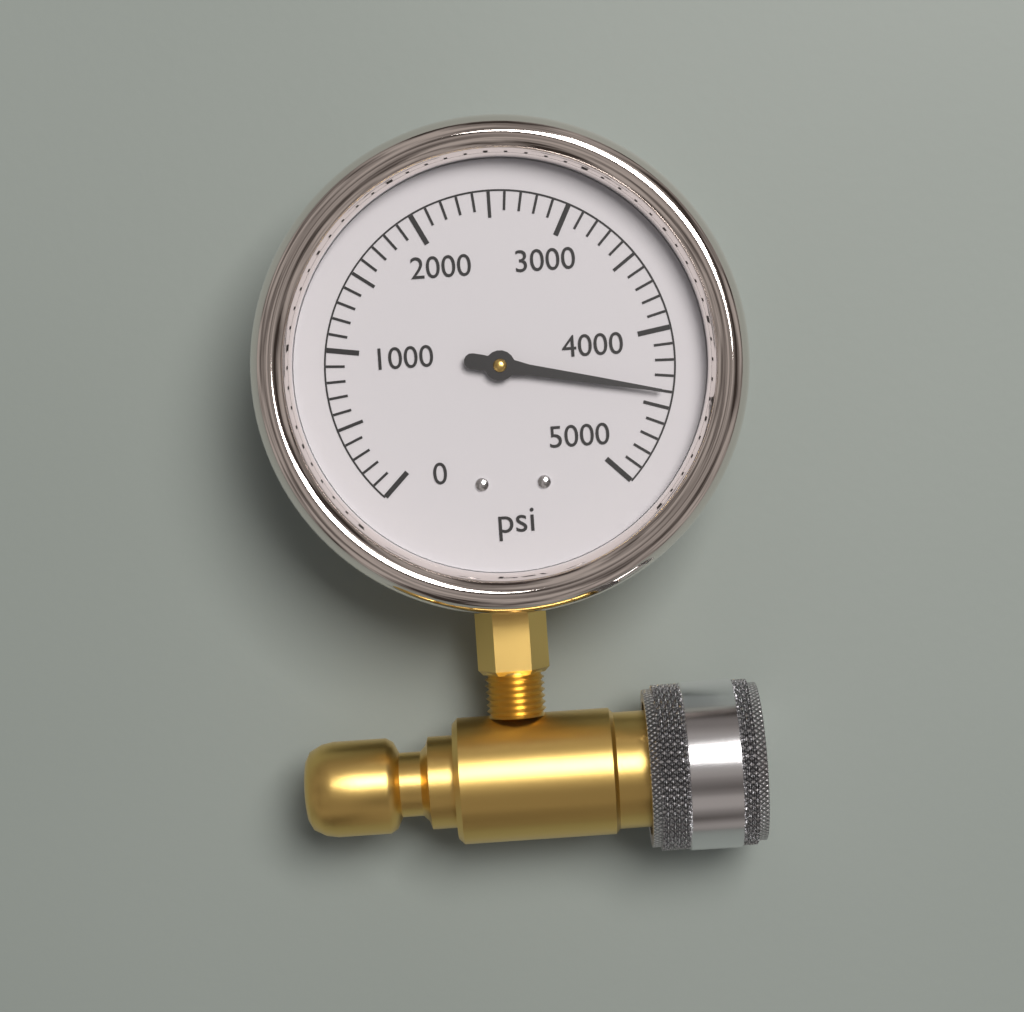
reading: 4400 psi
